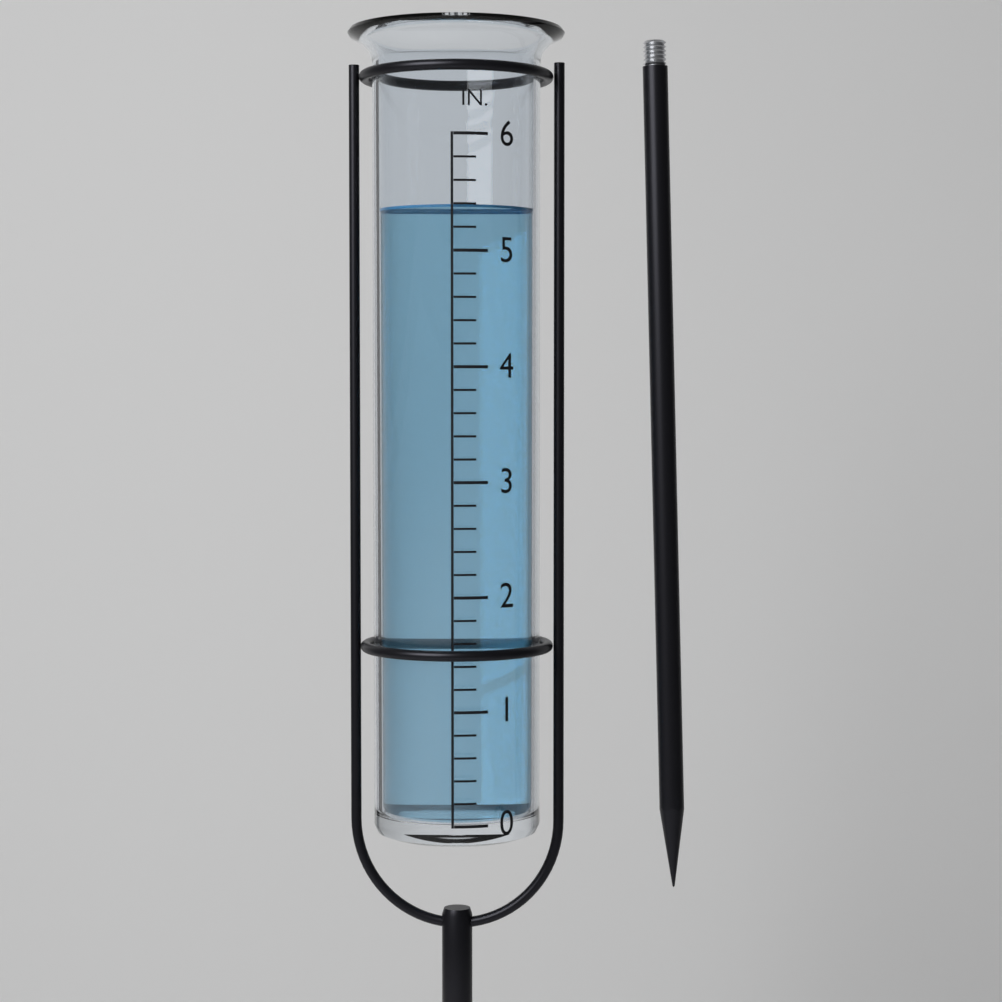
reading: 5.4 in
